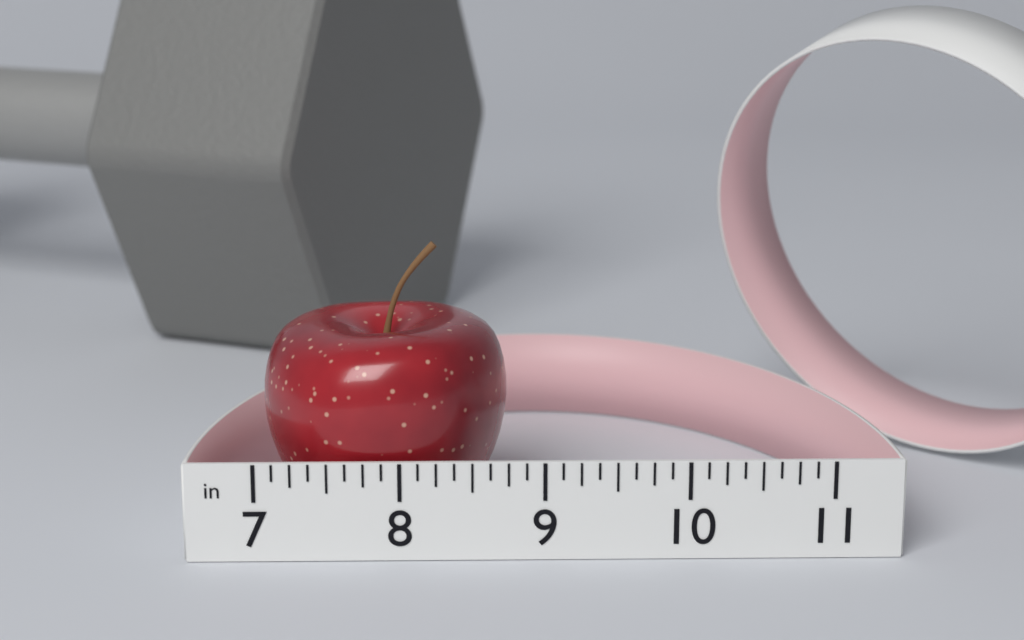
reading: 8.750 in
